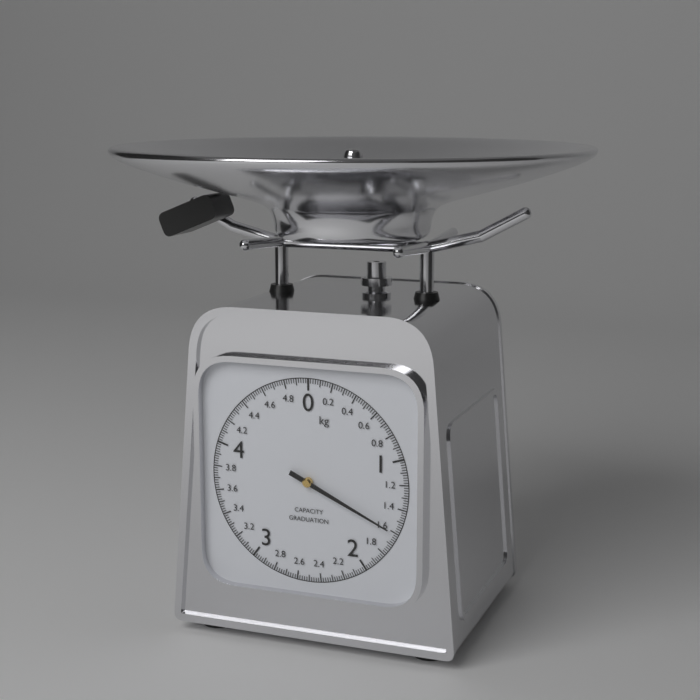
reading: 1.60 kg
